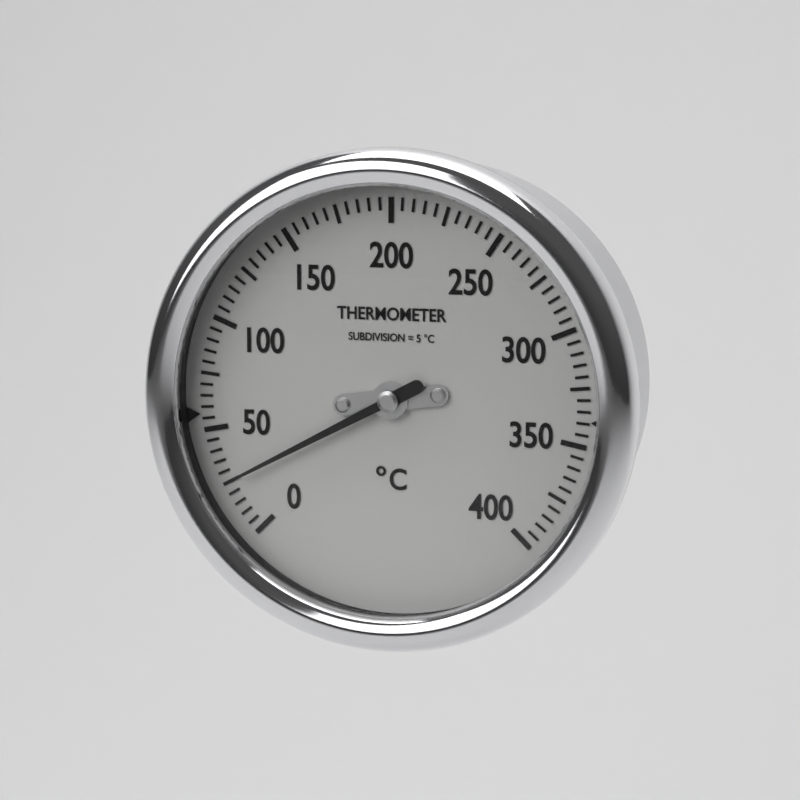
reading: 25 °C
